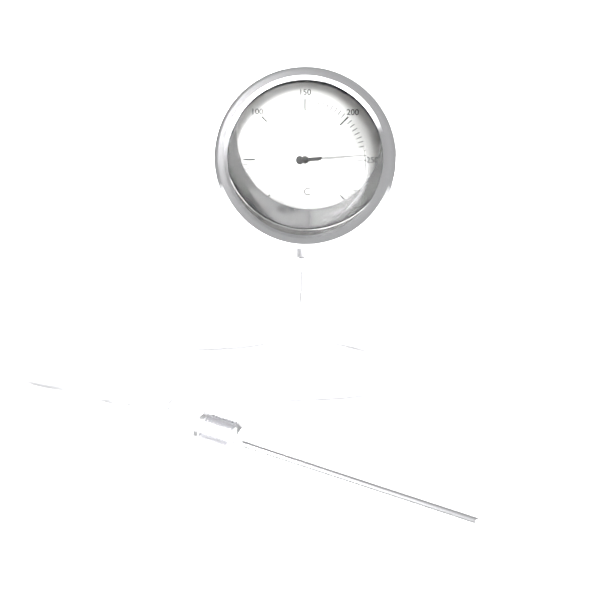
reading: 245 °C
